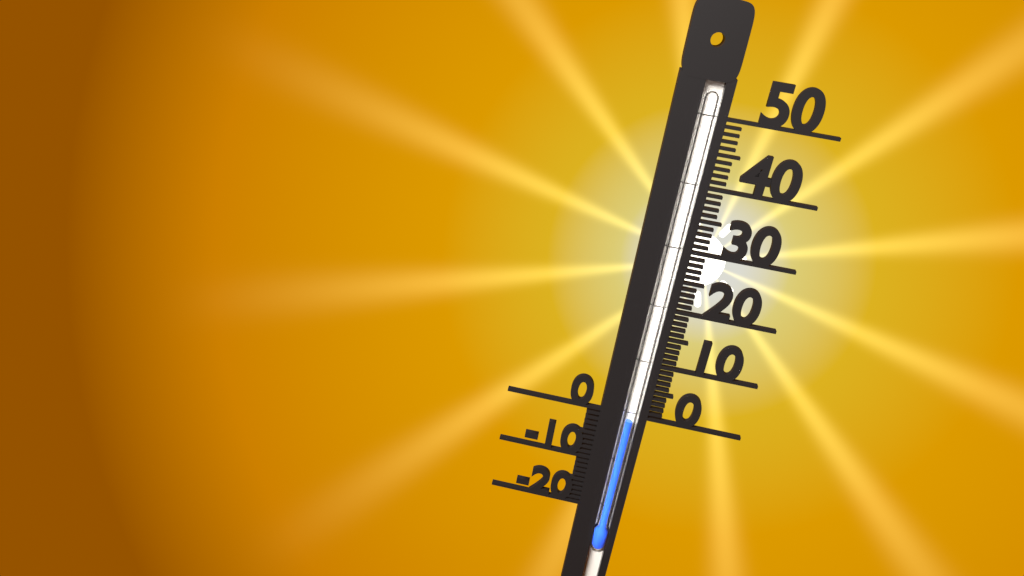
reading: -1 (no unit)
